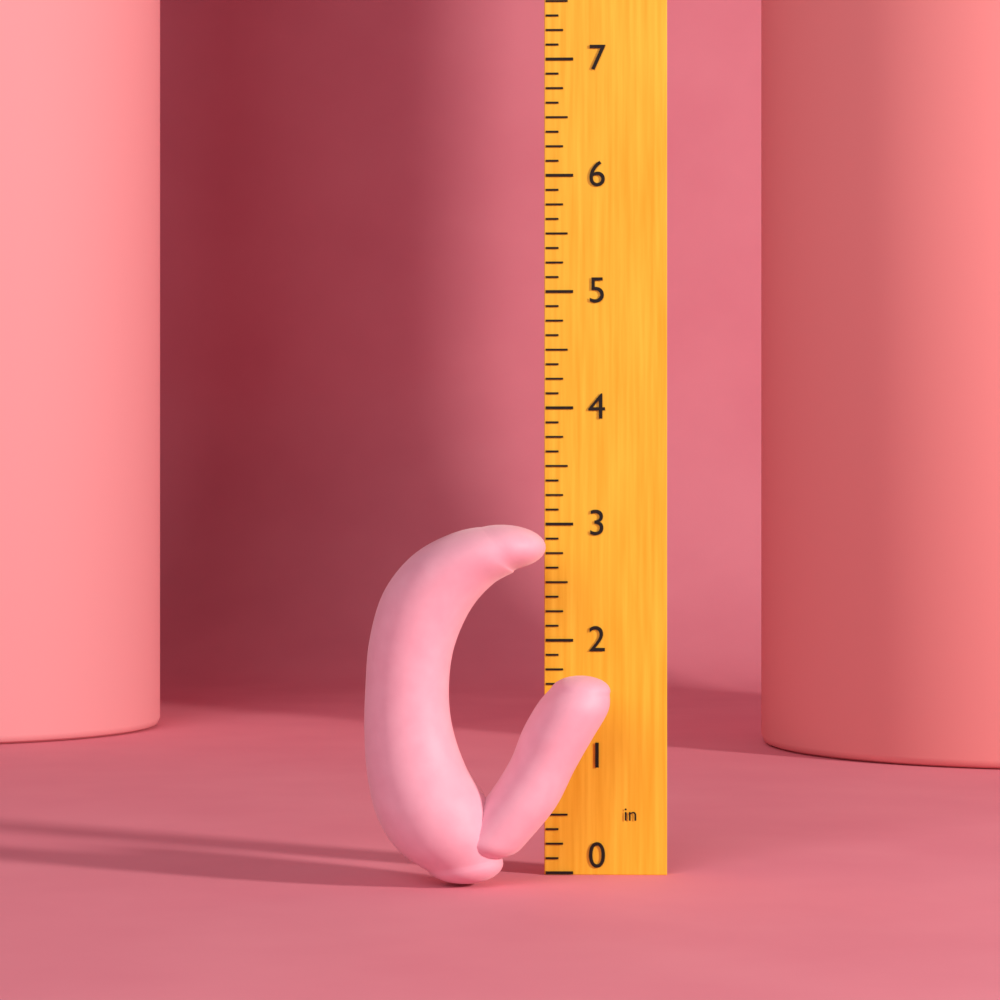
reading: 3.000 in
